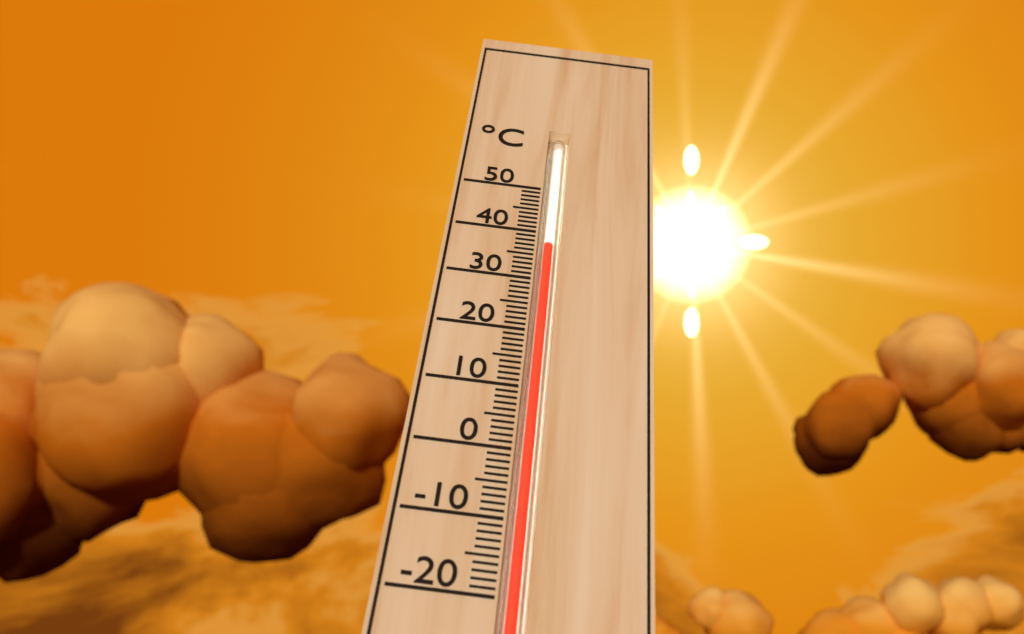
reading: 38 °C
